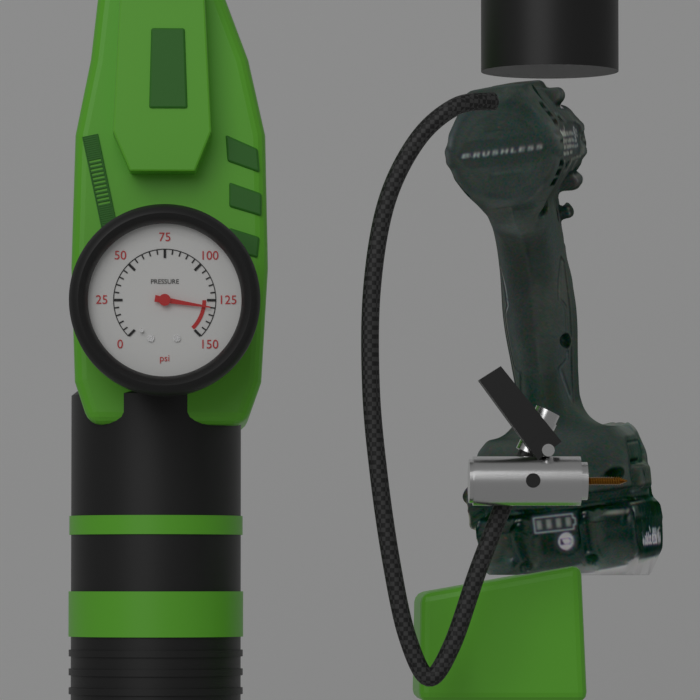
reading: 130 psi
